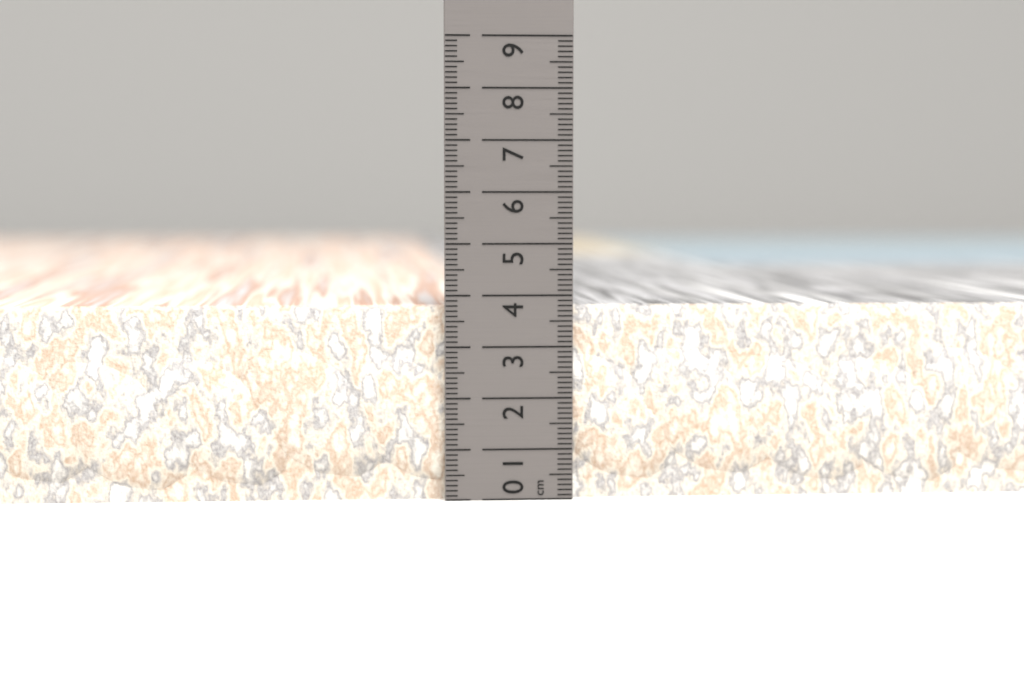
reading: 3.8 cm
